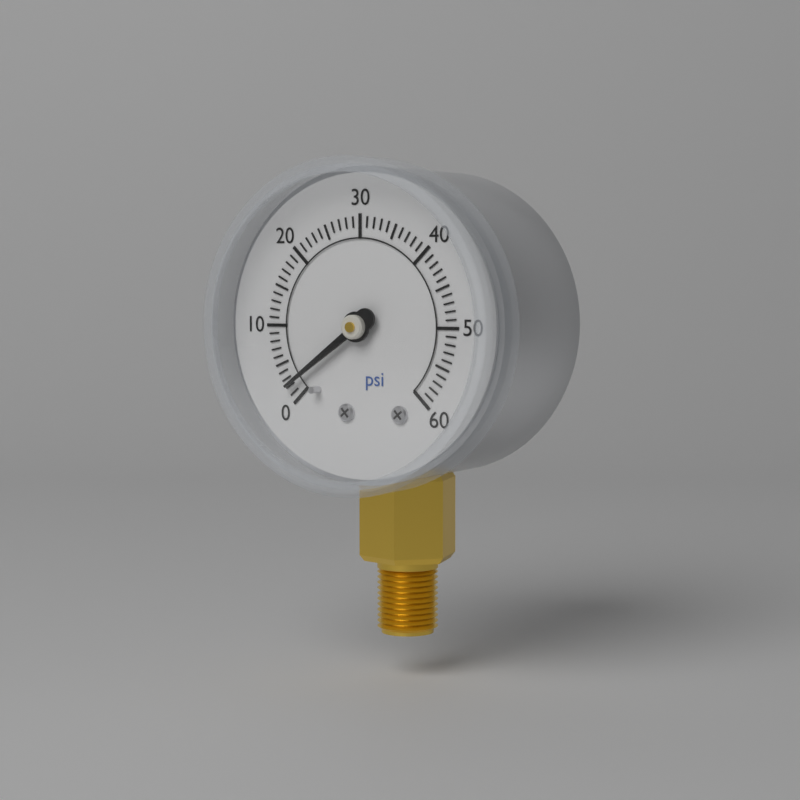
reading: 2 psi
